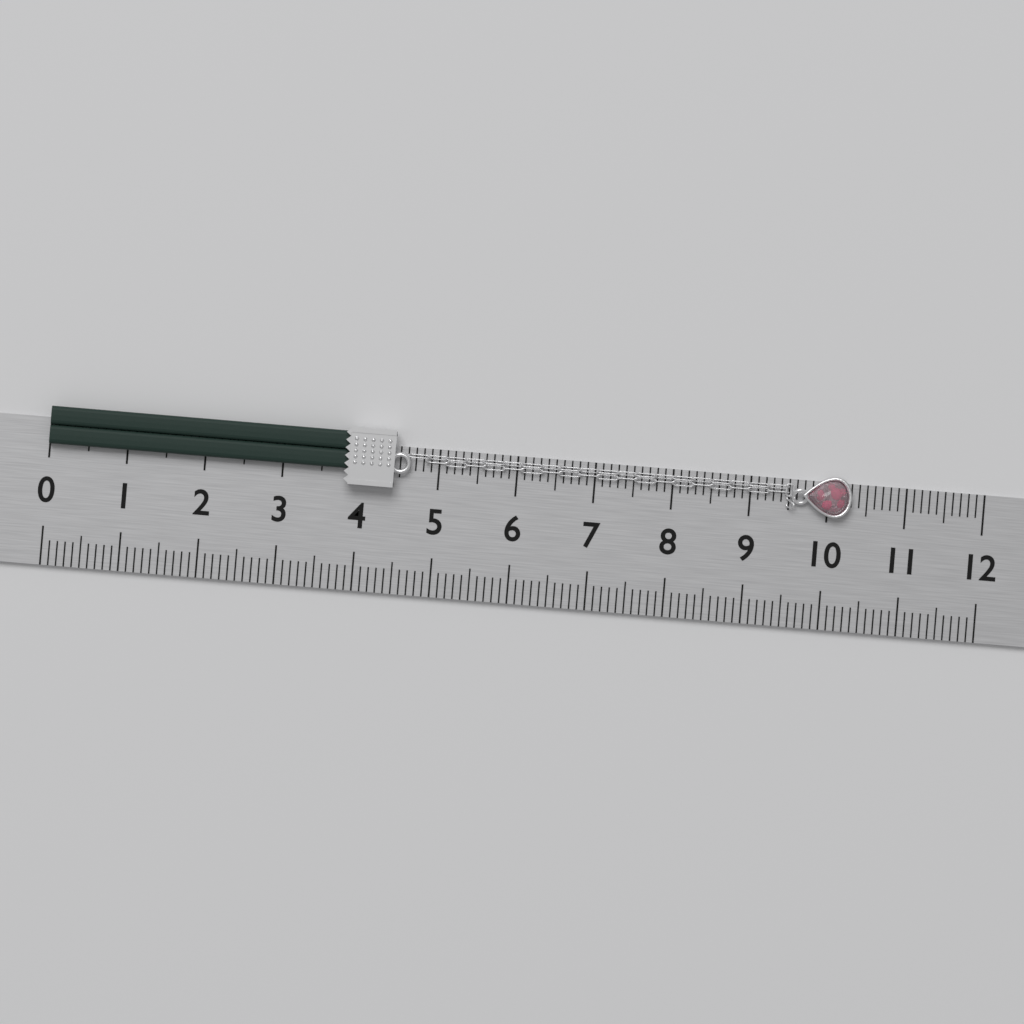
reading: 10.3 (no unit)
